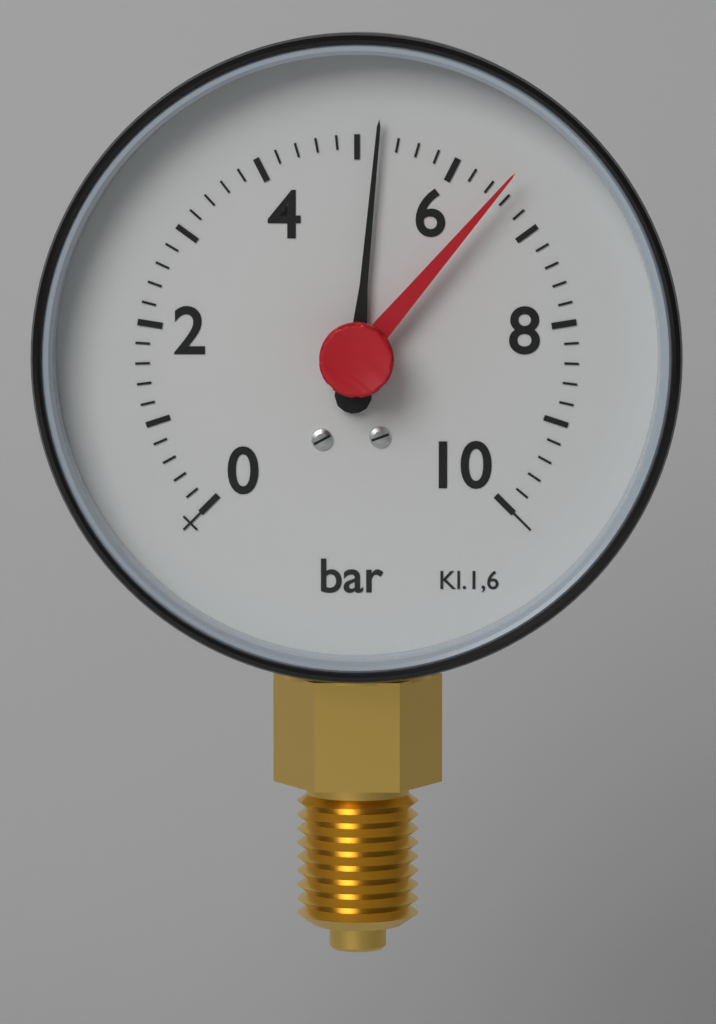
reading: 5.2 bar
